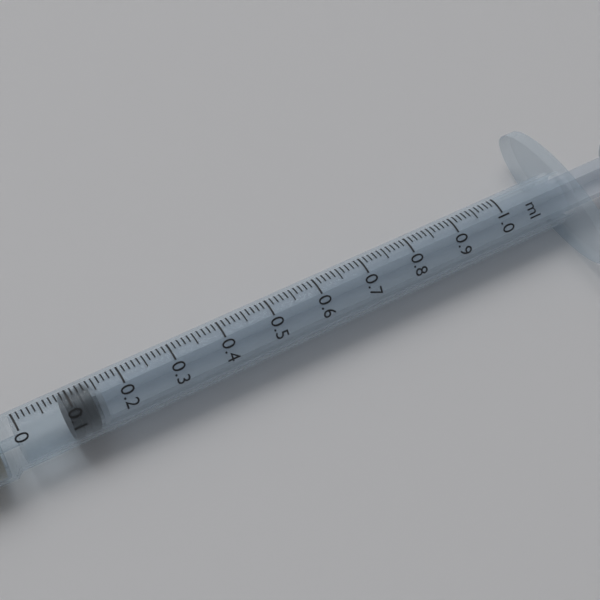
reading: 0.09 ml
